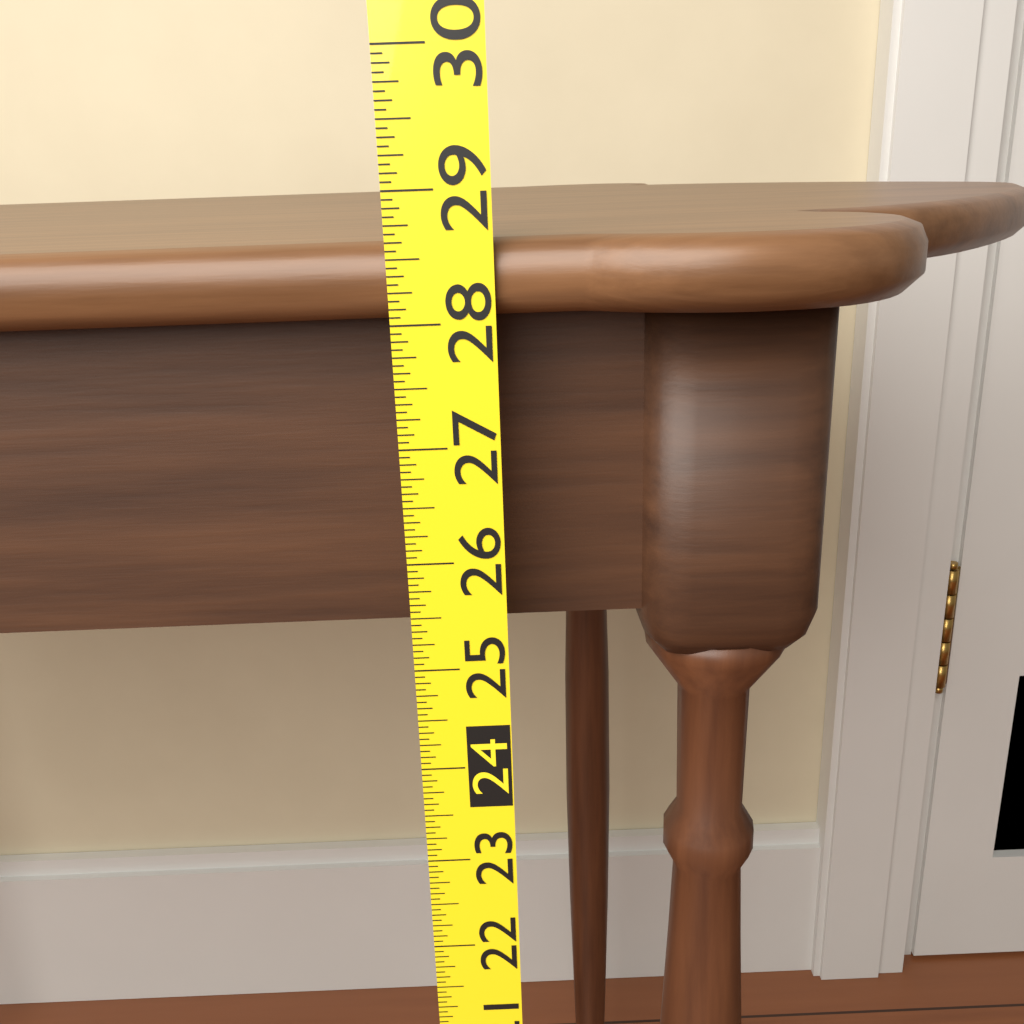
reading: 28.6250 (no unit)
